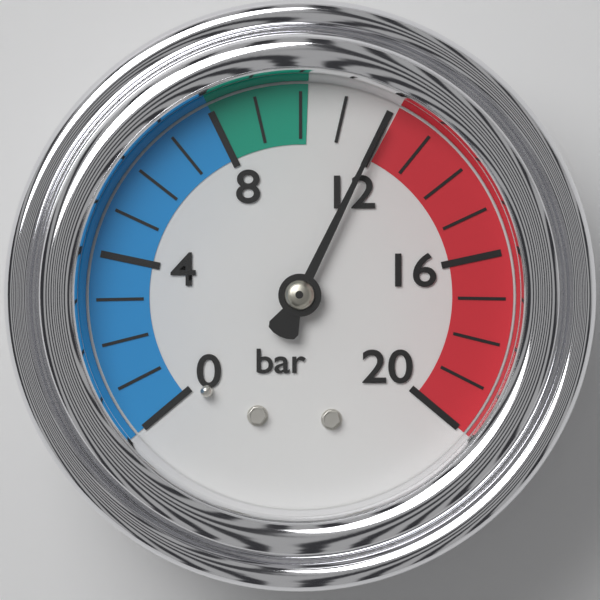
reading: 12 bar
